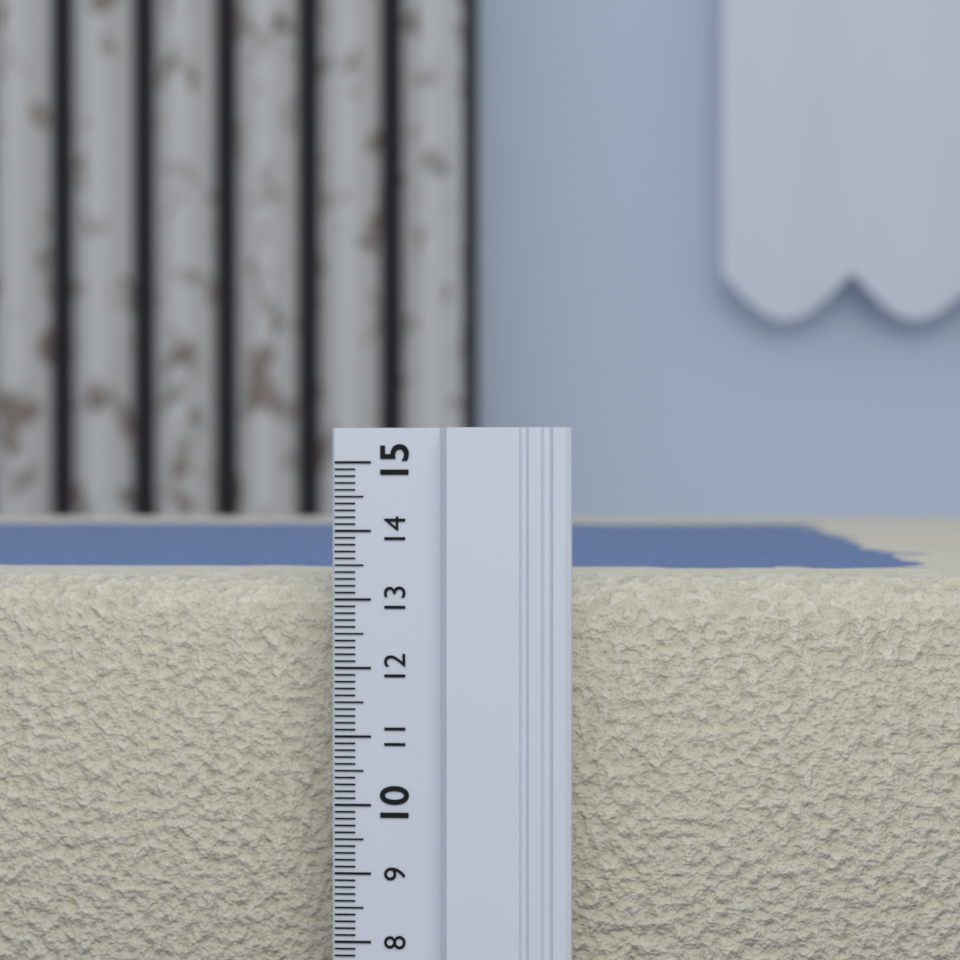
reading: 13.3 (no unit)
